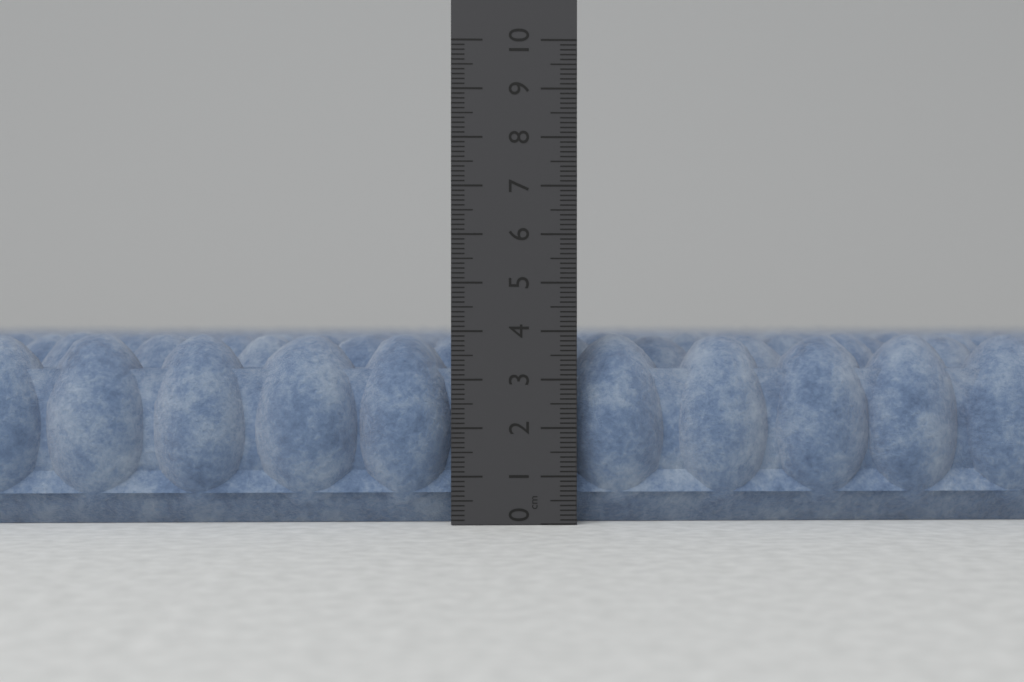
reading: 4.0 cm
